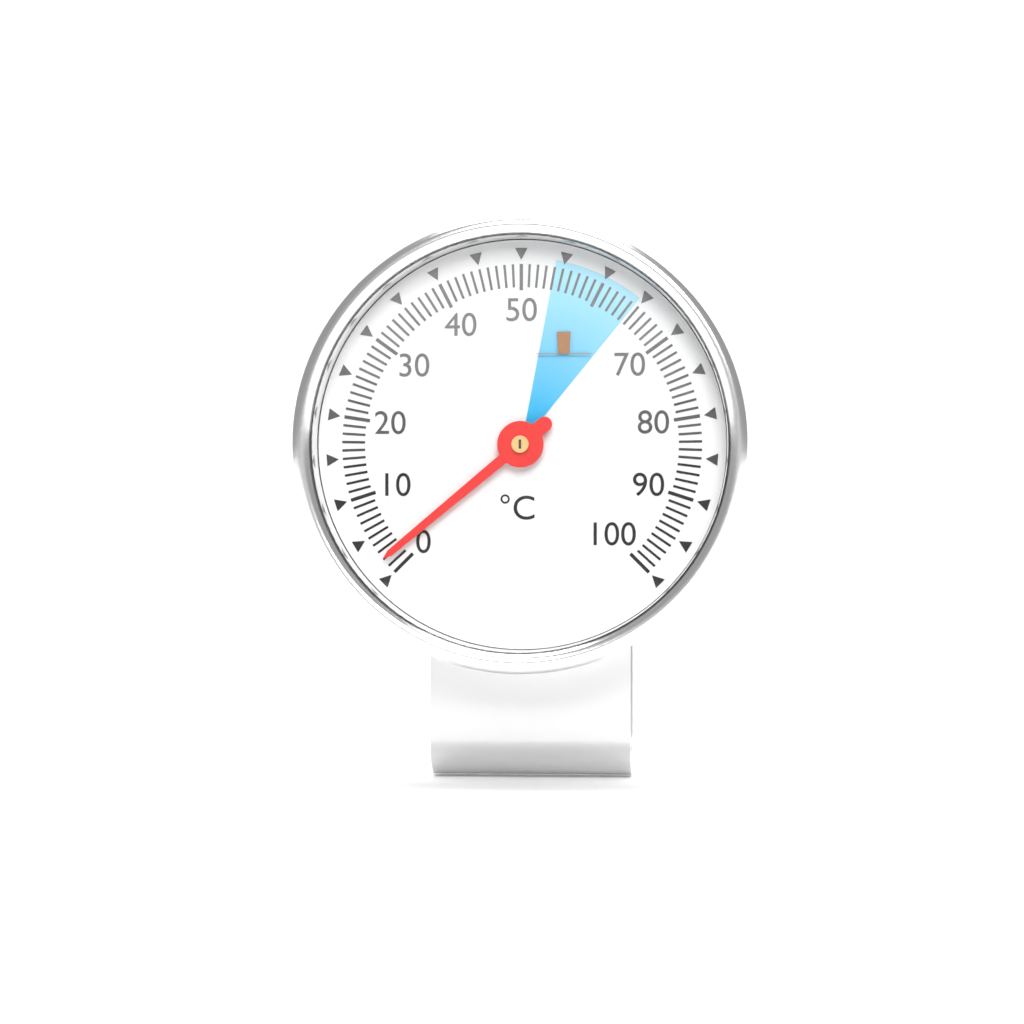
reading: 2 °C
